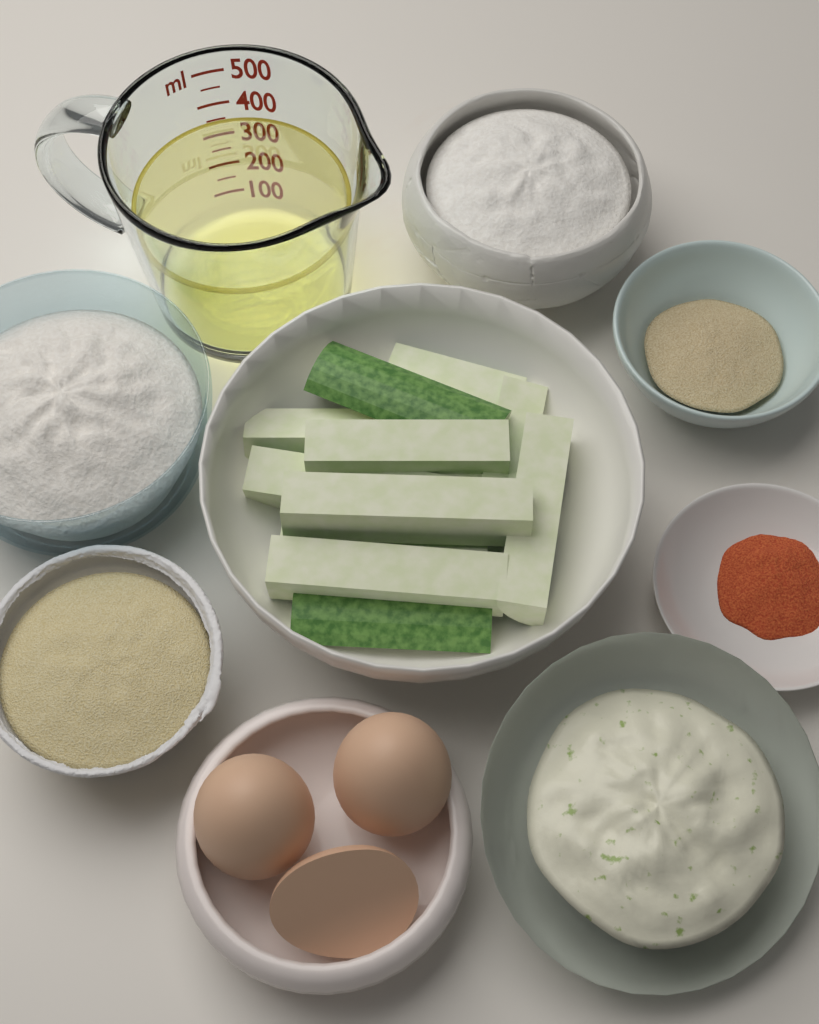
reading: 350 ml
